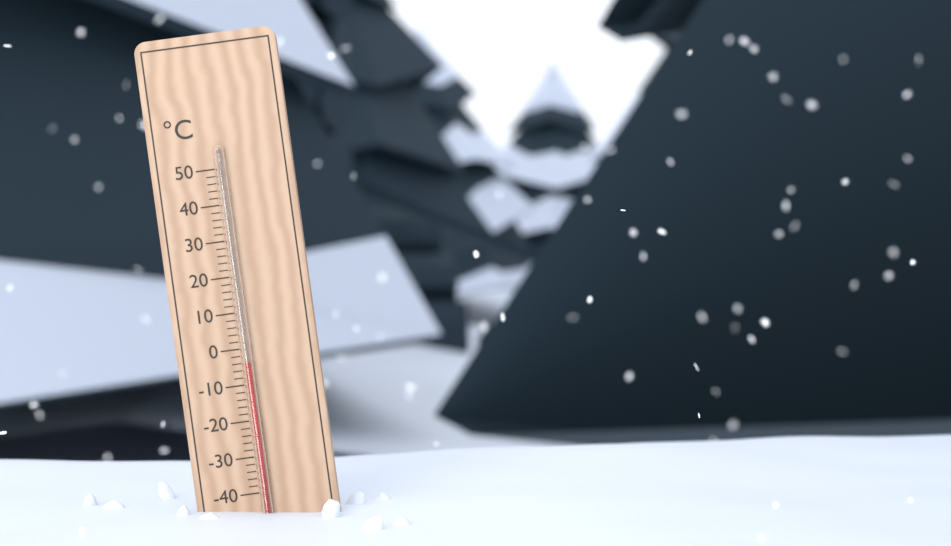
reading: -4 °C
